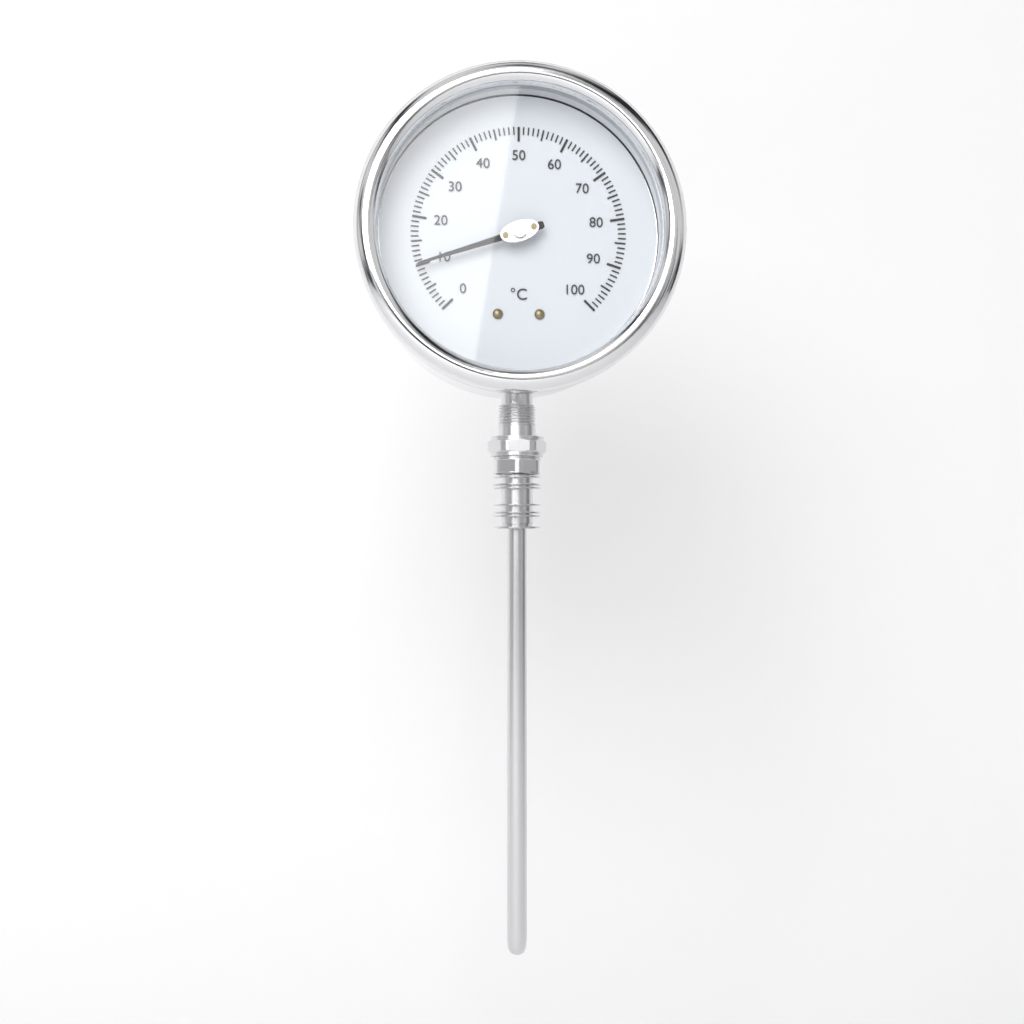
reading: 10 °C
